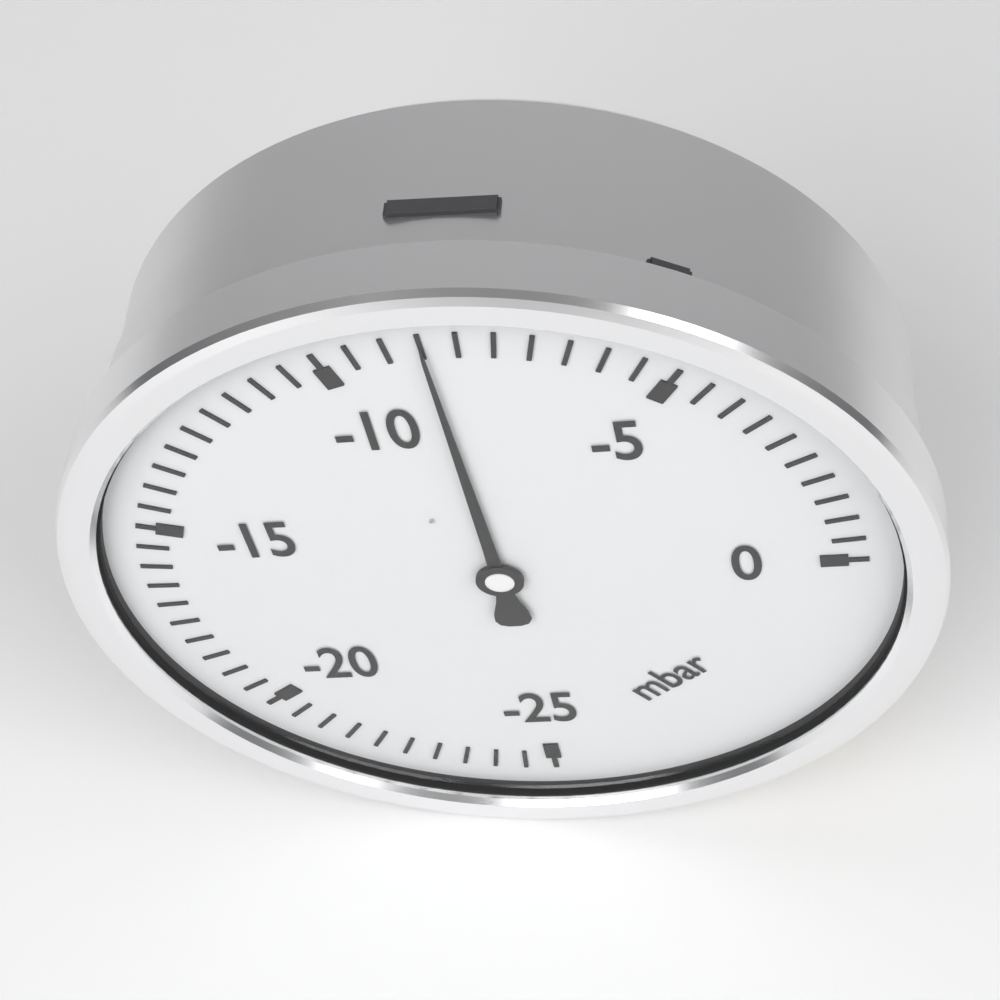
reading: -8.5 mbar
